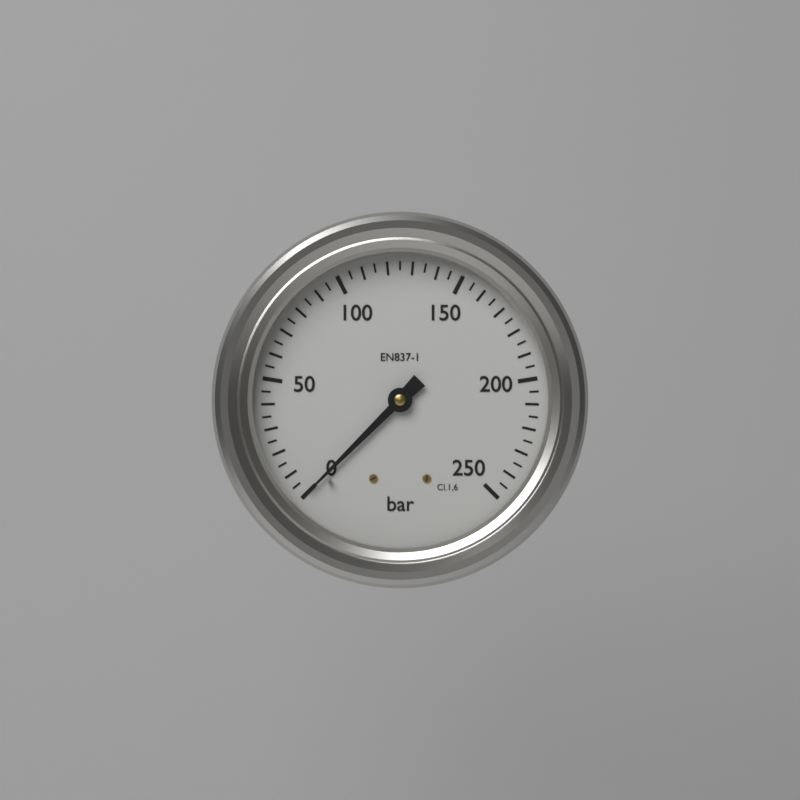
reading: 0 bar
